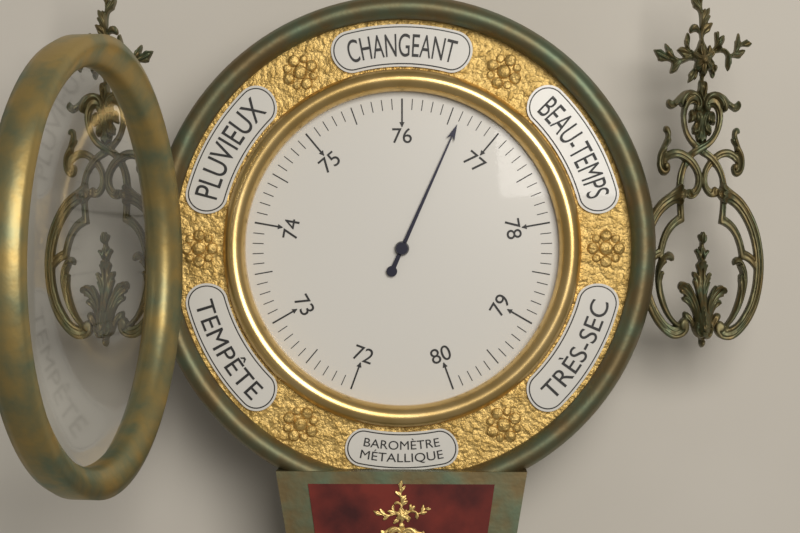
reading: 76.6 (no unit)
